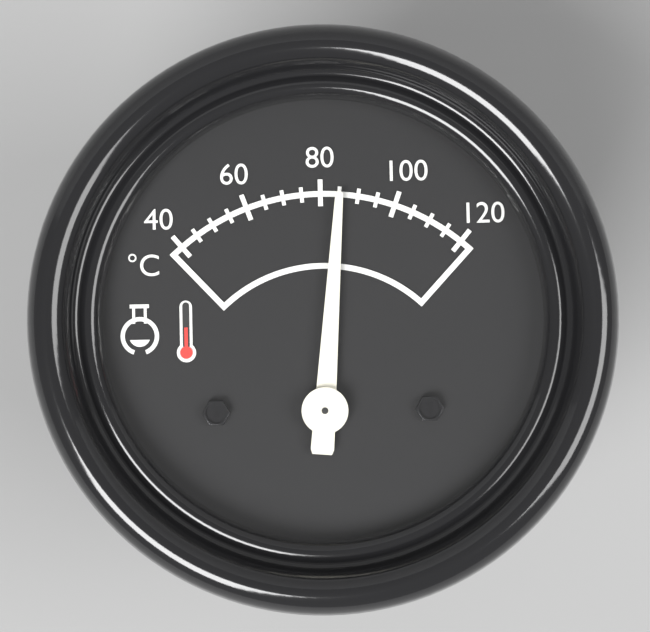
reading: 85 °C
